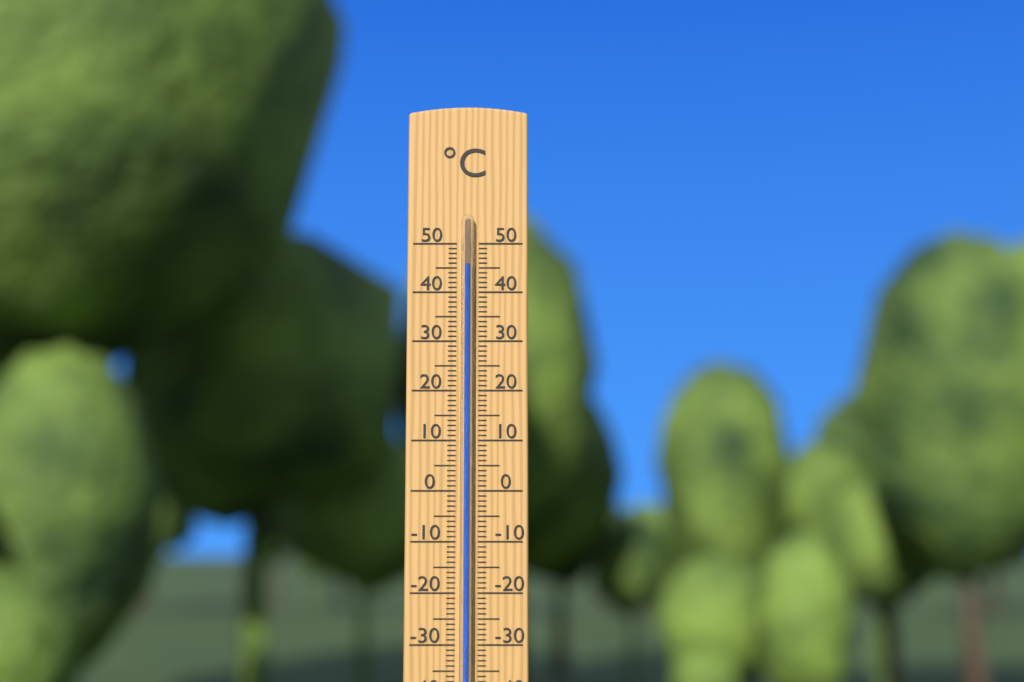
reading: 45.5 °C
